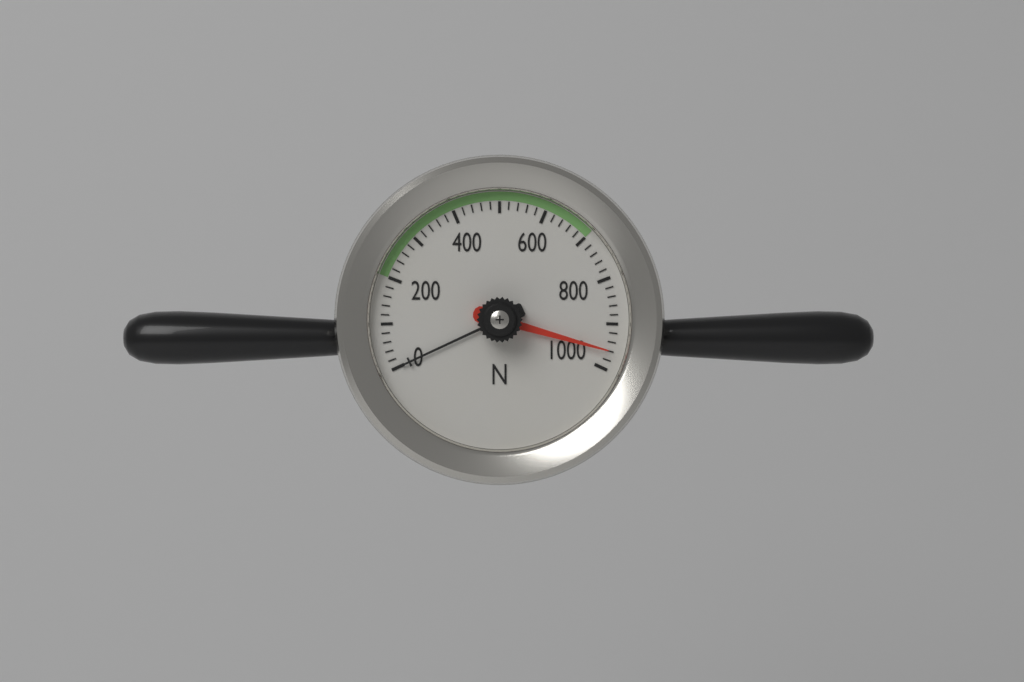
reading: 960 N
